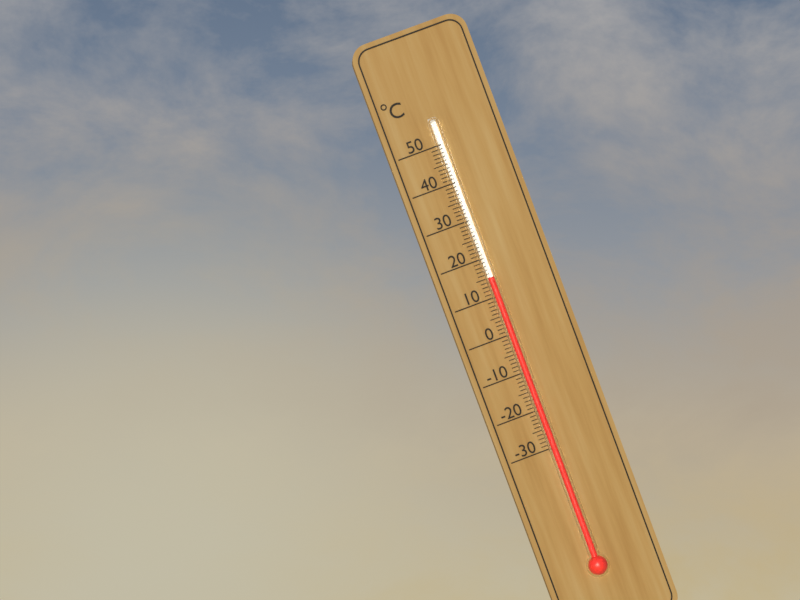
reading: 15 °C
